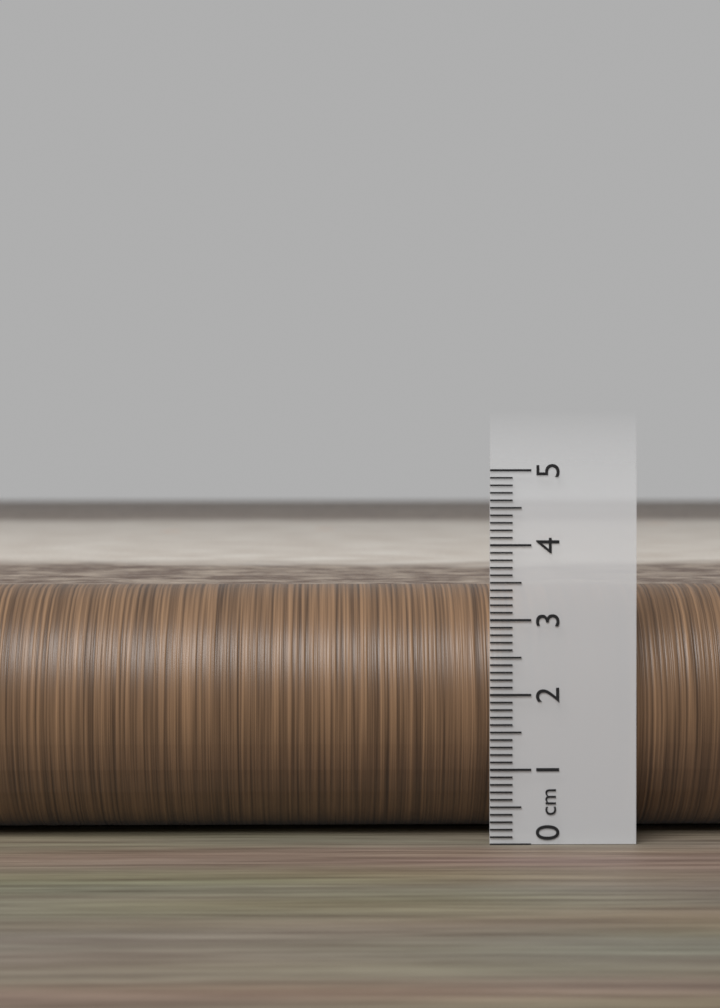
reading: 3.4 cm
